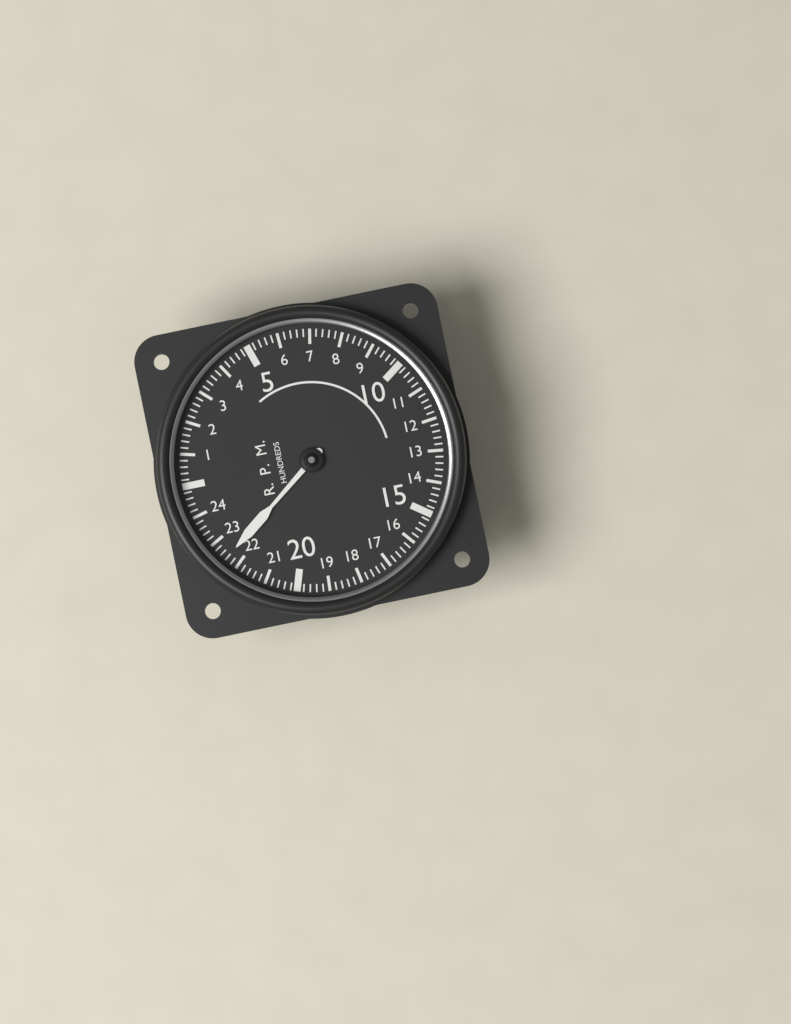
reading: 22.4 RPM x100
